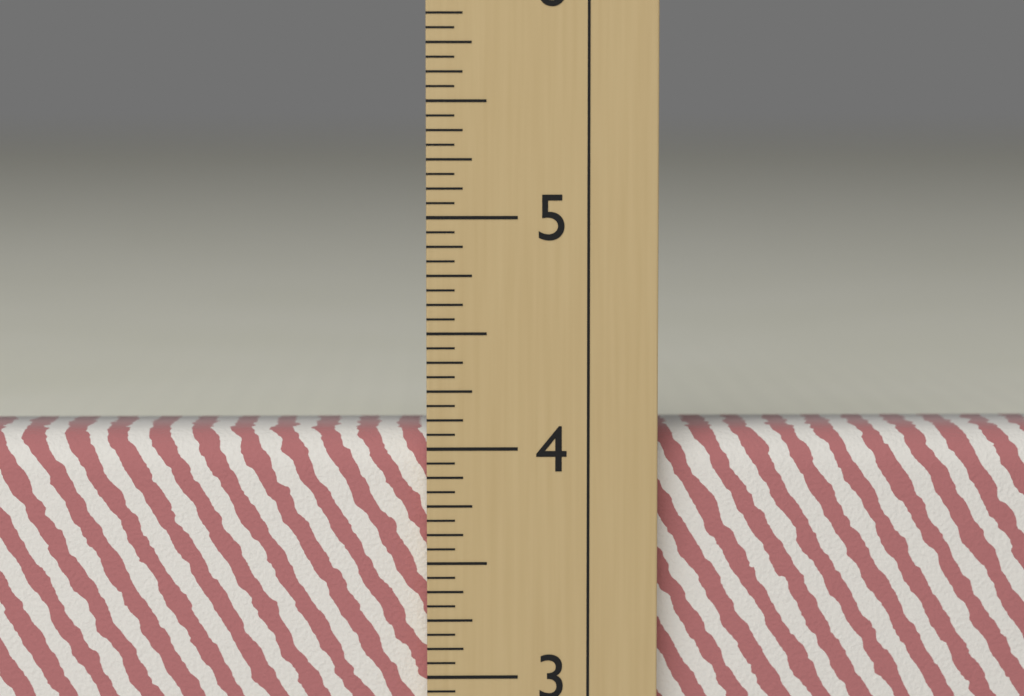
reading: 4.0625 in
